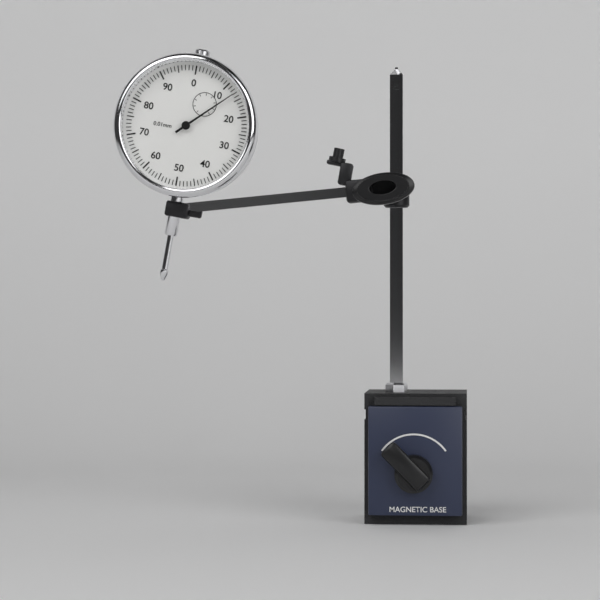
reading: 0.13 mm
